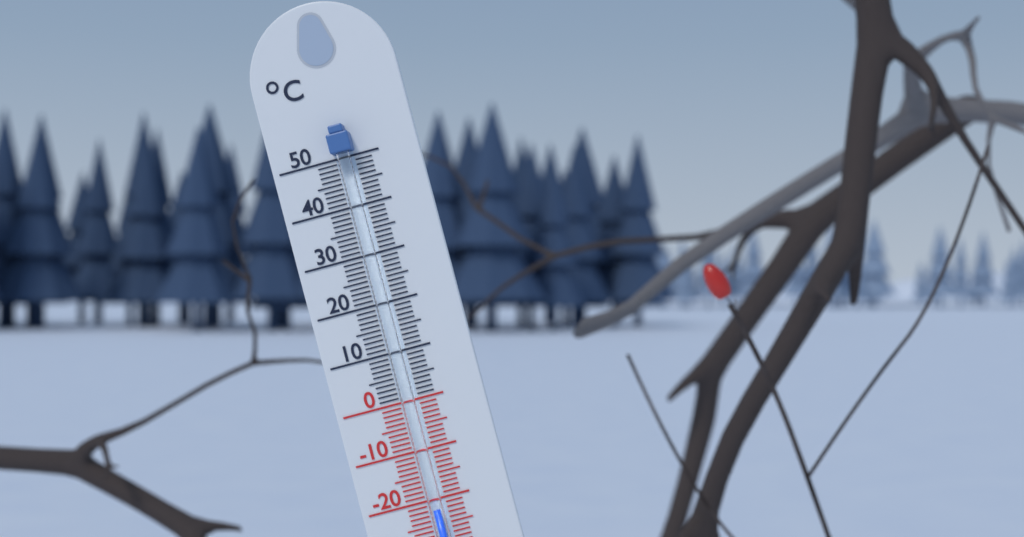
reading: -22 °C
